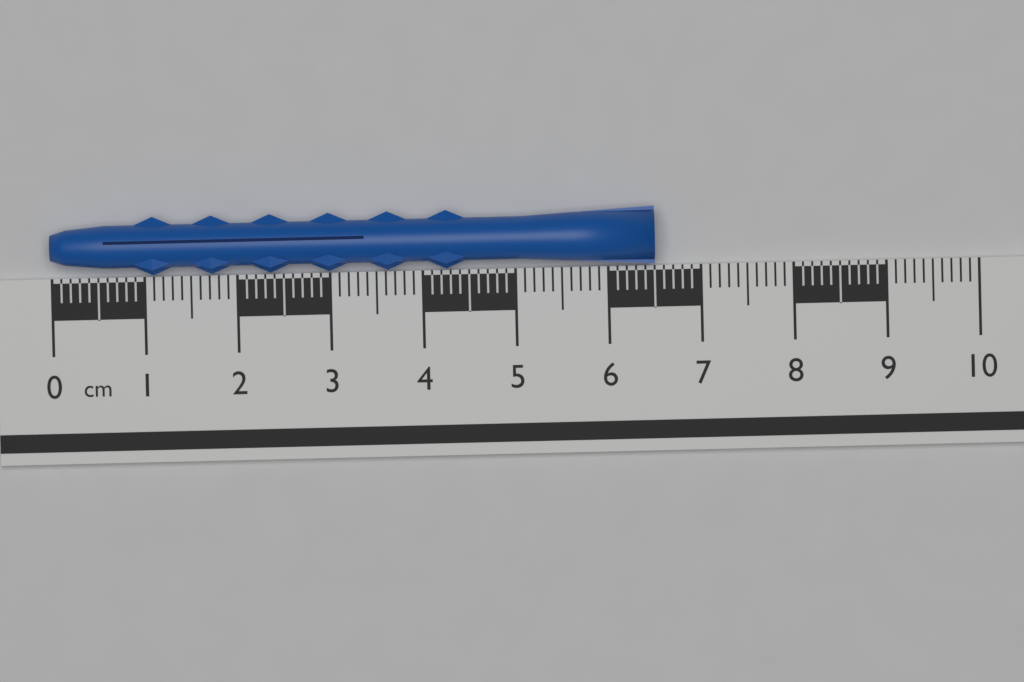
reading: 6.5 cm
